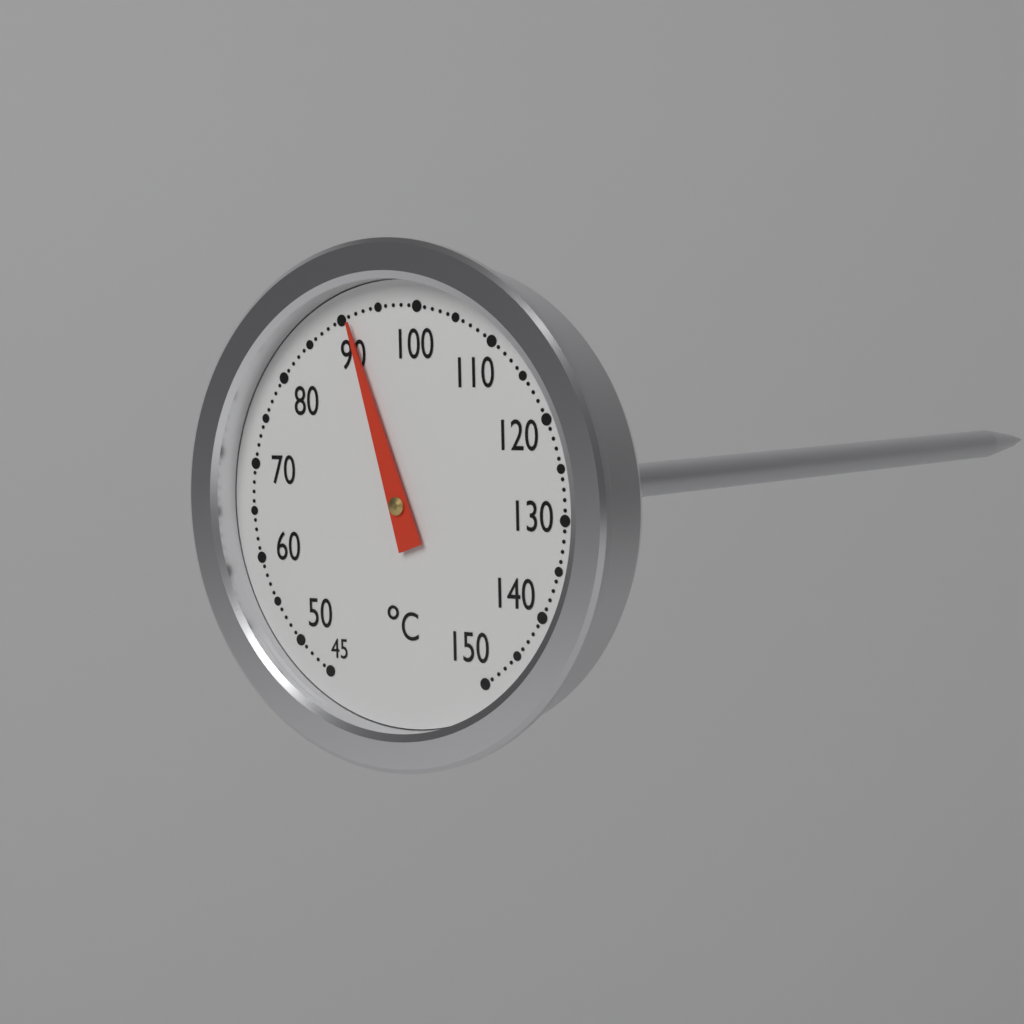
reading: 91 °C
